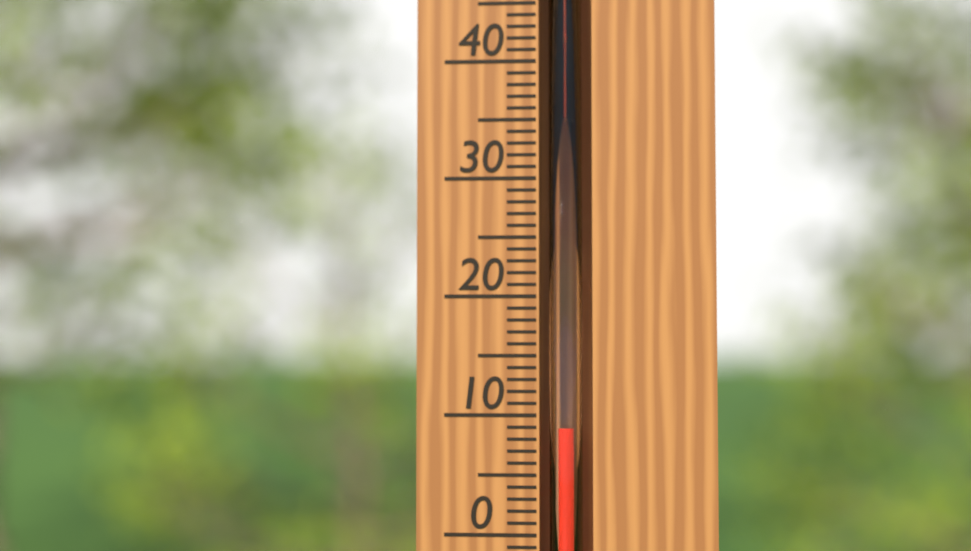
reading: 9 °C
